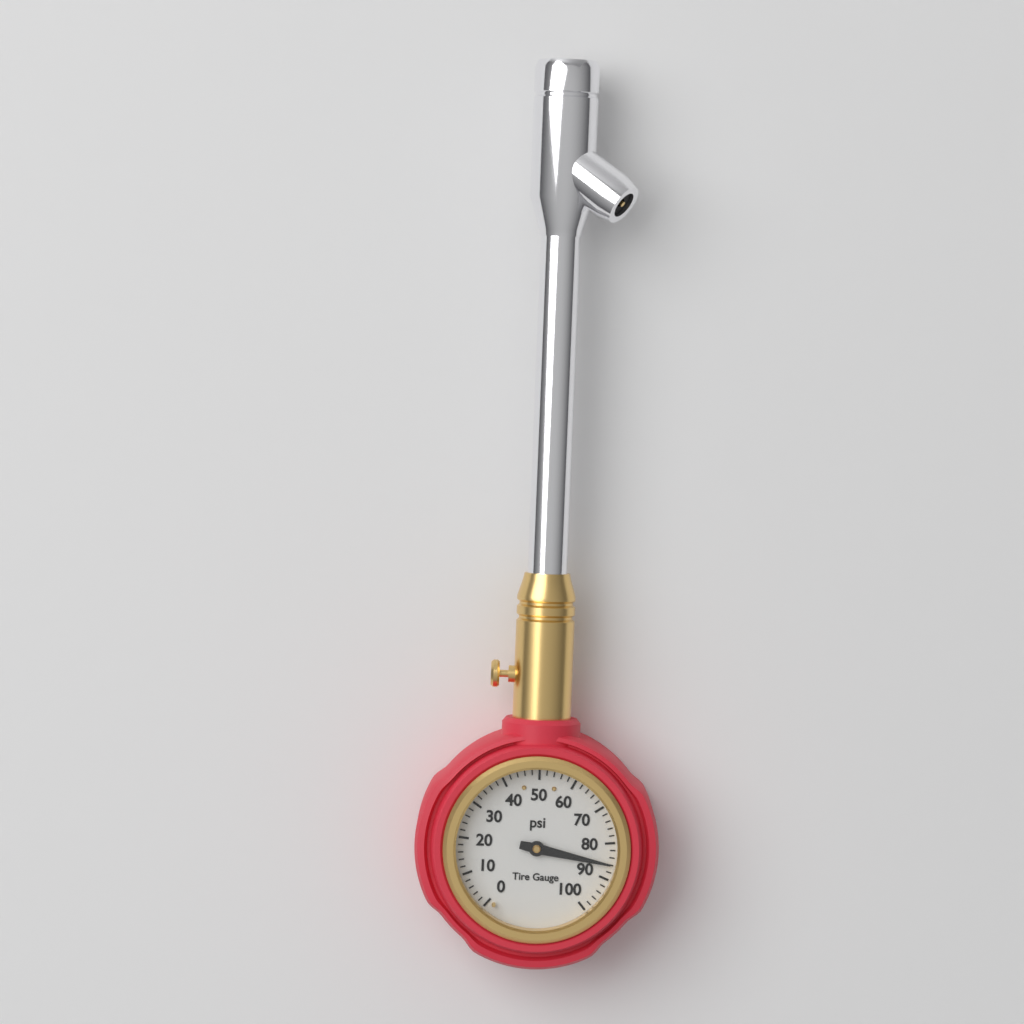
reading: 86 psi
